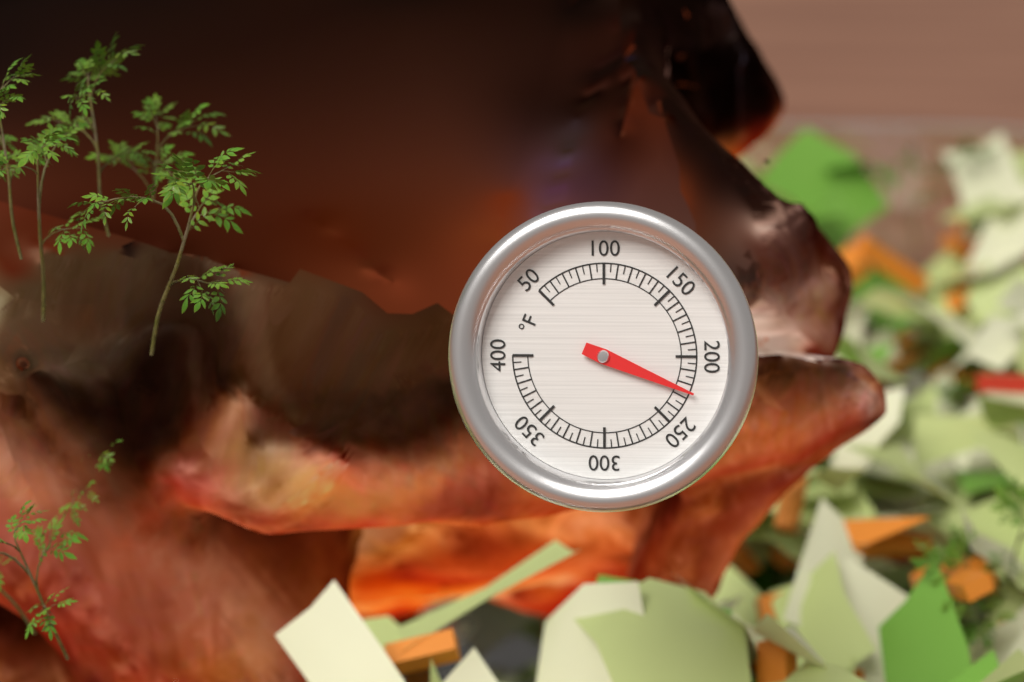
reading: 225 °F
